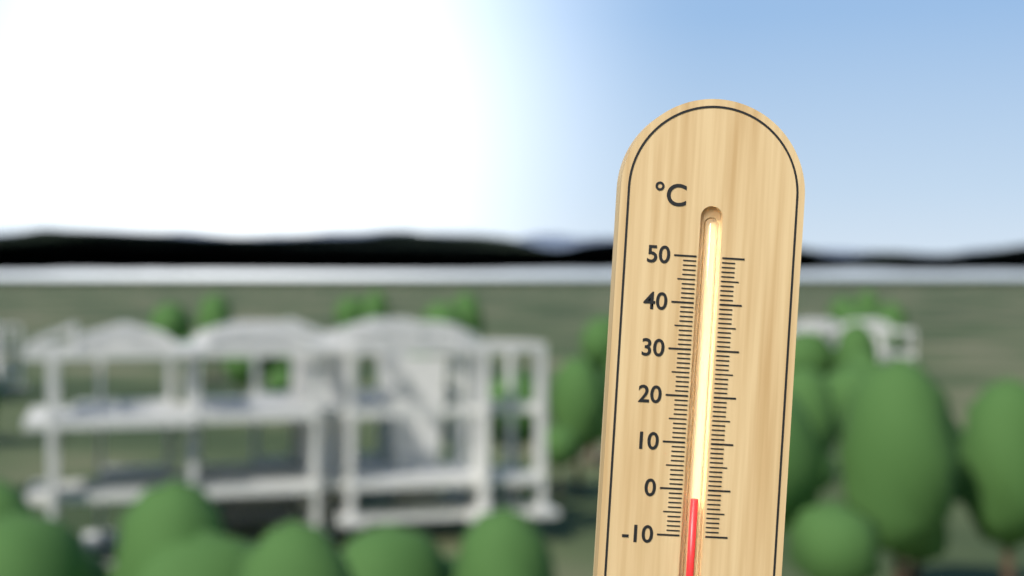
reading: -2 °C
